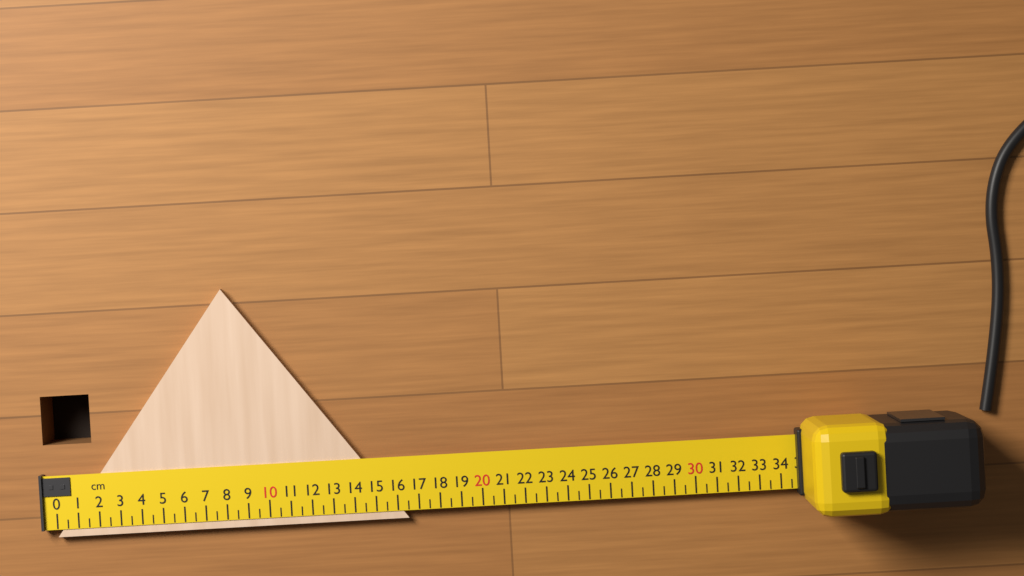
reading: 16.5 cm
